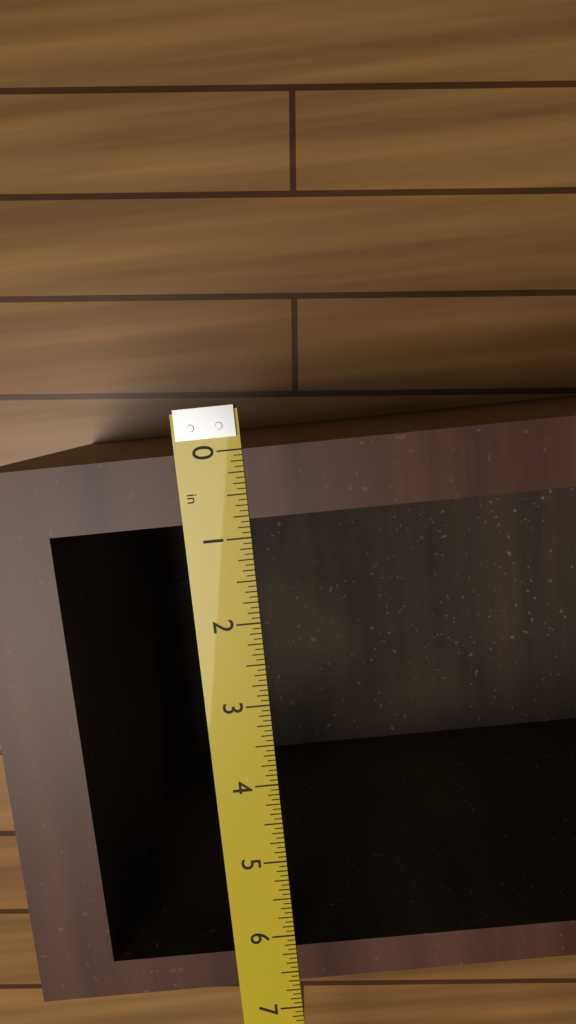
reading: 6.6250 in
